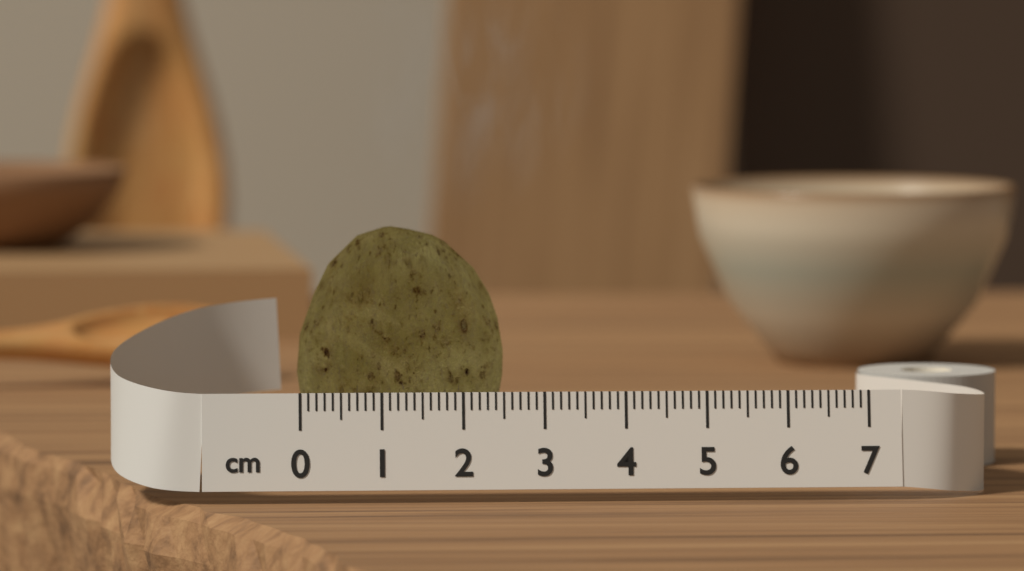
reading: 2.6 cm
